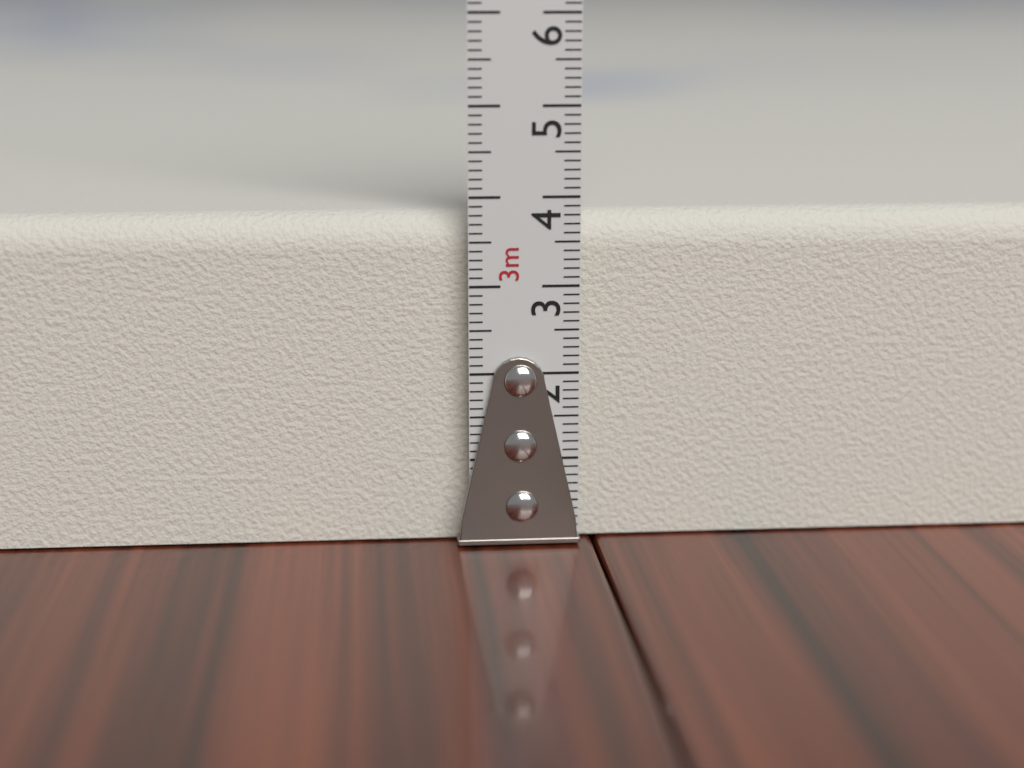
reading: 3.8 cm
